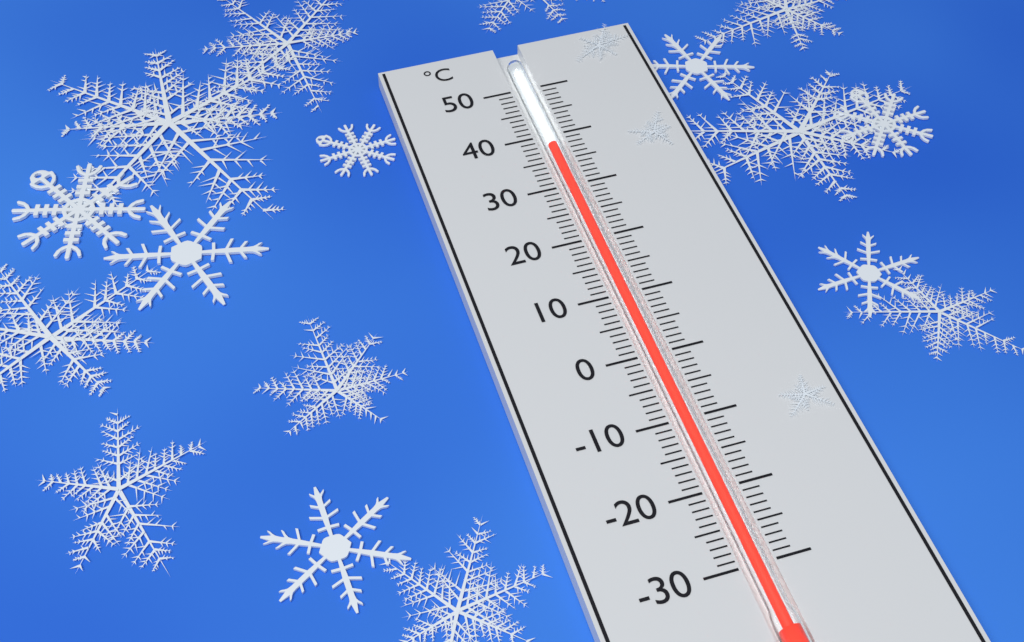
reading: 38 °C
